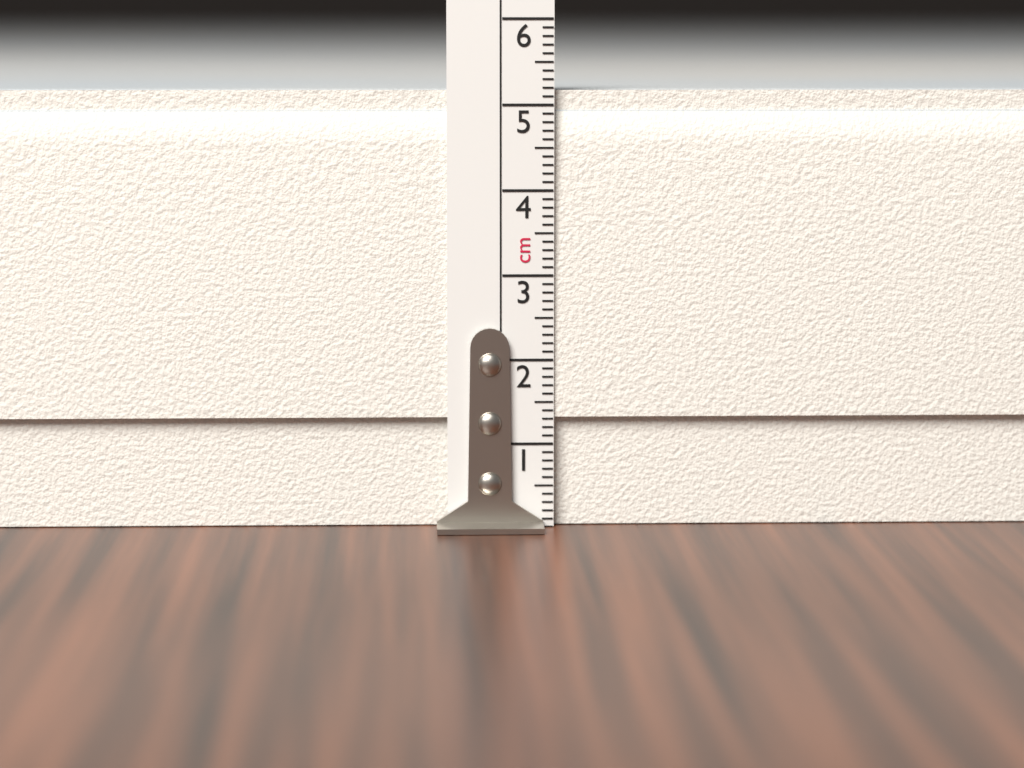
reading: 5.2 cm
